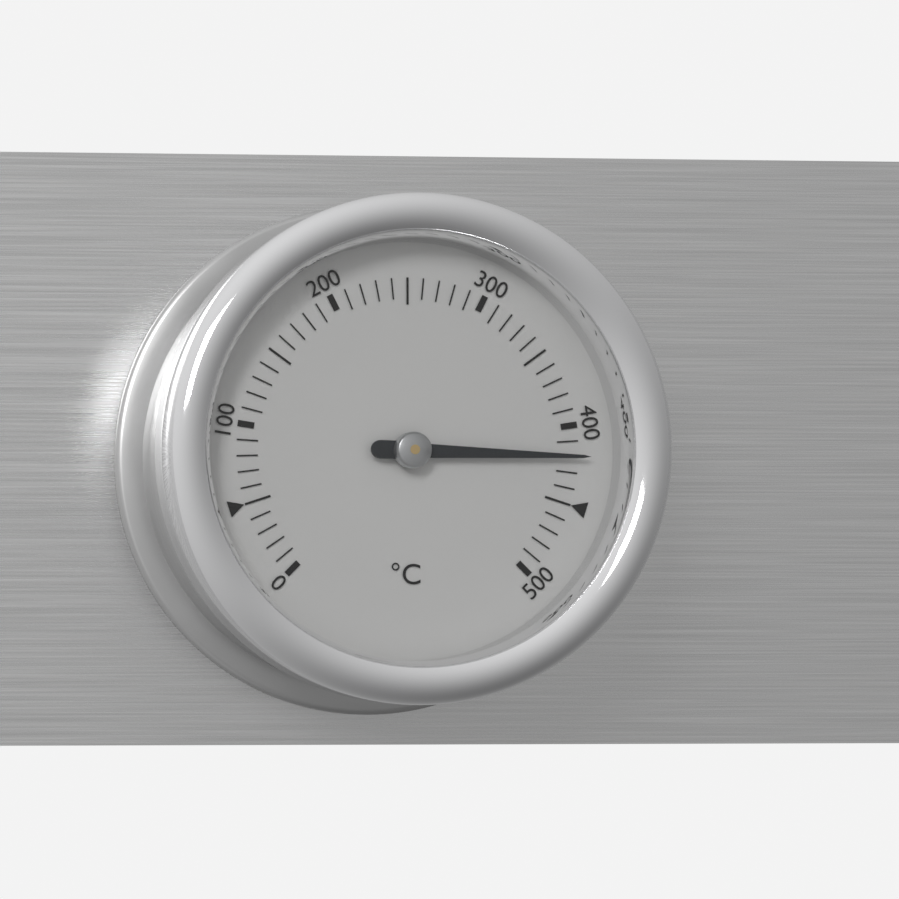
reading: 420 °C
